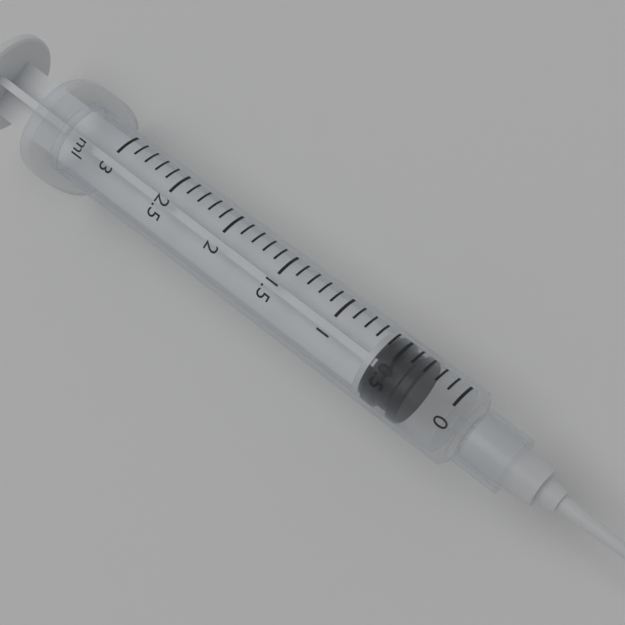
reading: 0.3 ml
